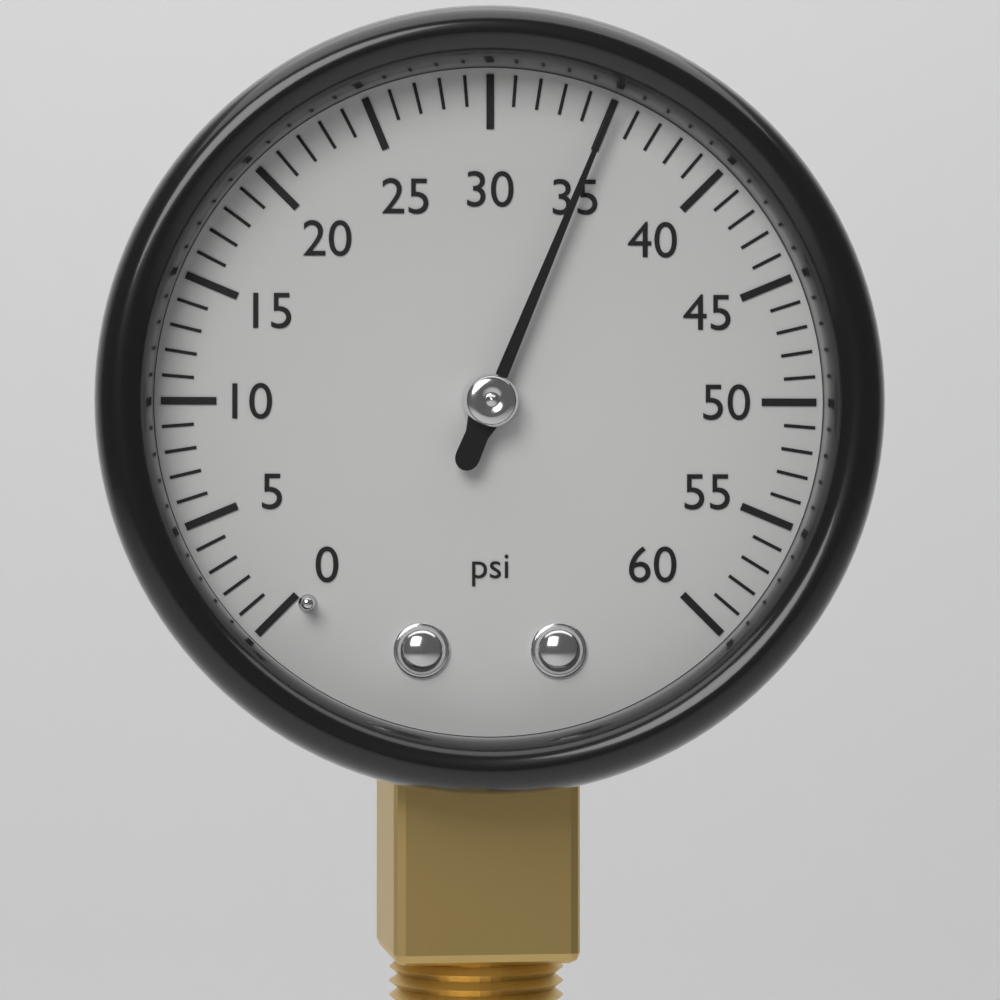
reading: 35 psi
